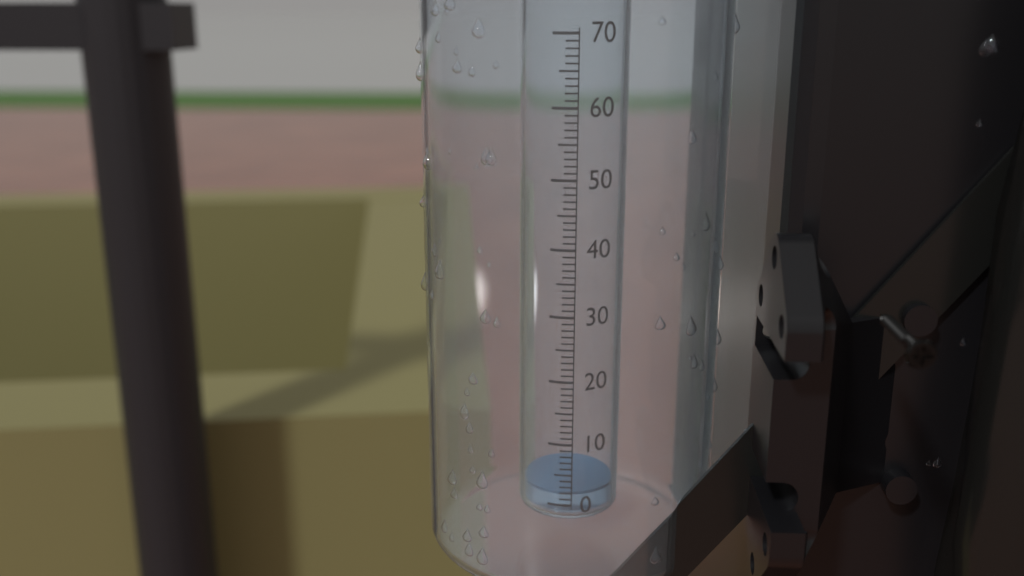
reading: 2 (no unit)
